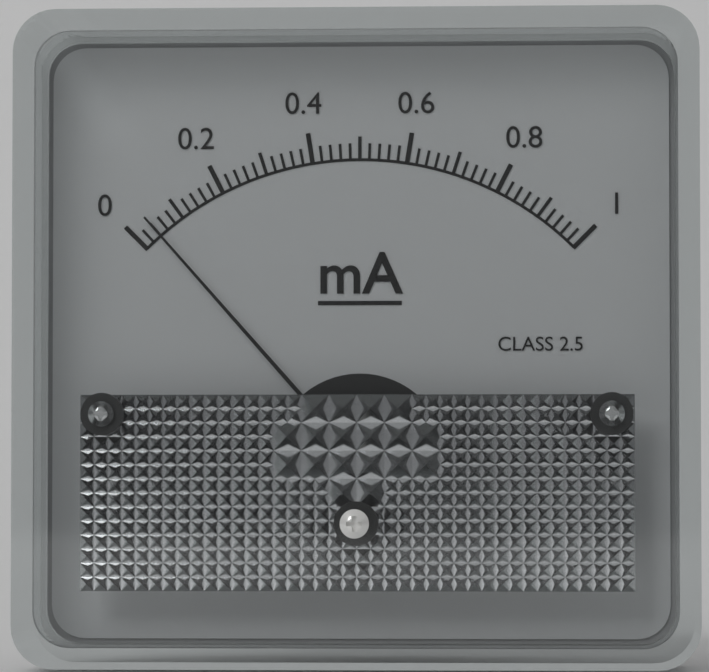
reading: 0.04 mA
